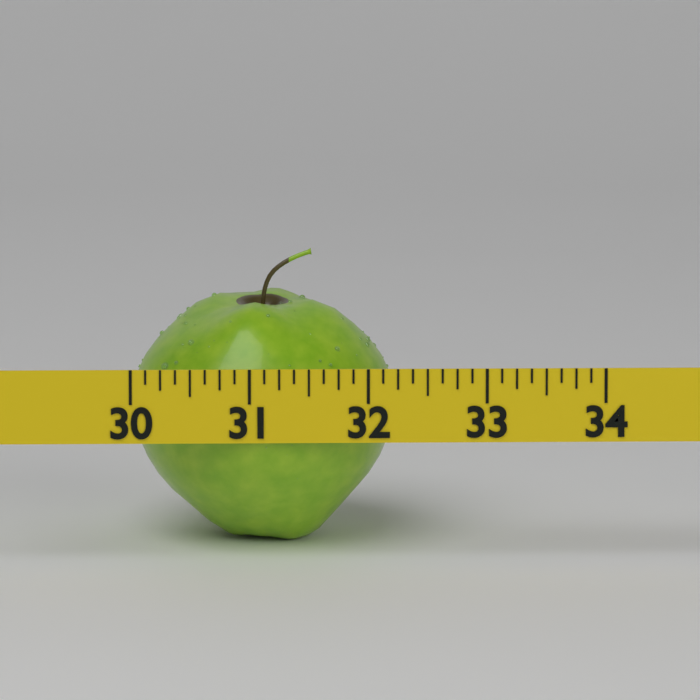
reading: 32.250 (no unit)
